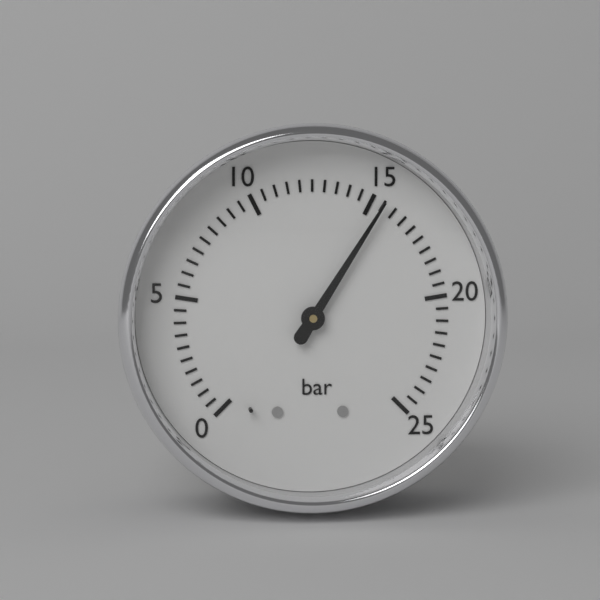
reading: 15.5 bar
